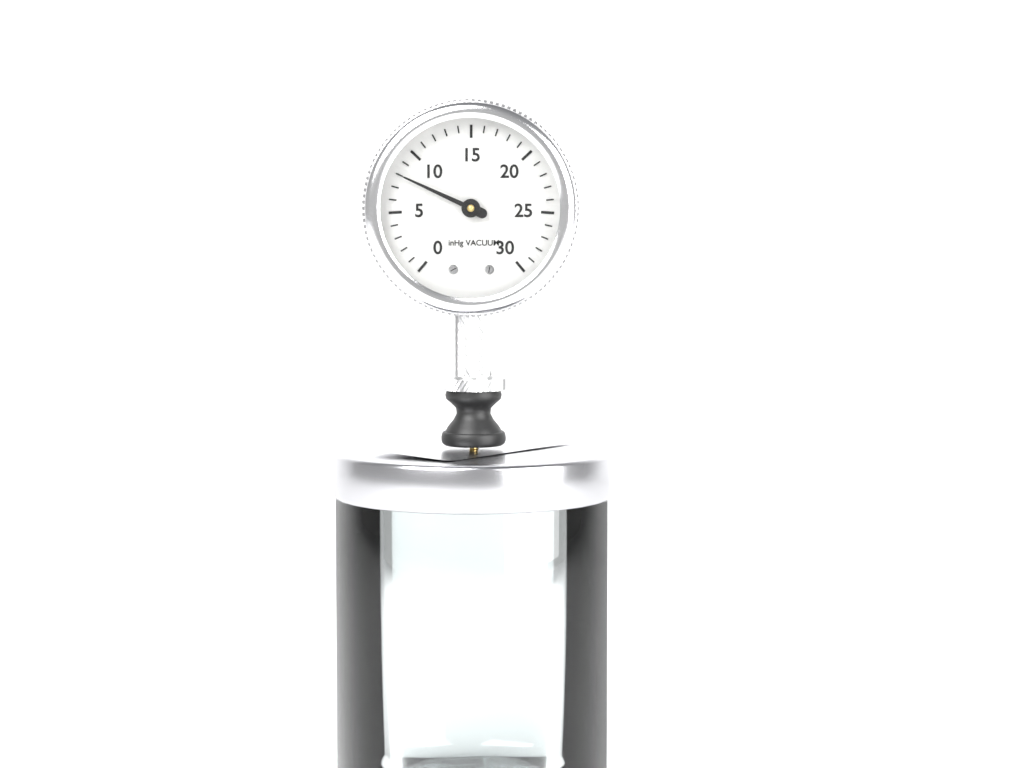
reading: 8 inHg
